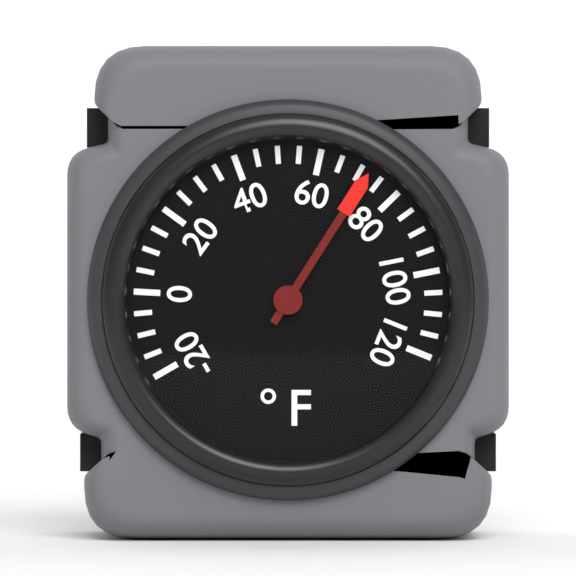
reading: 72 °F
